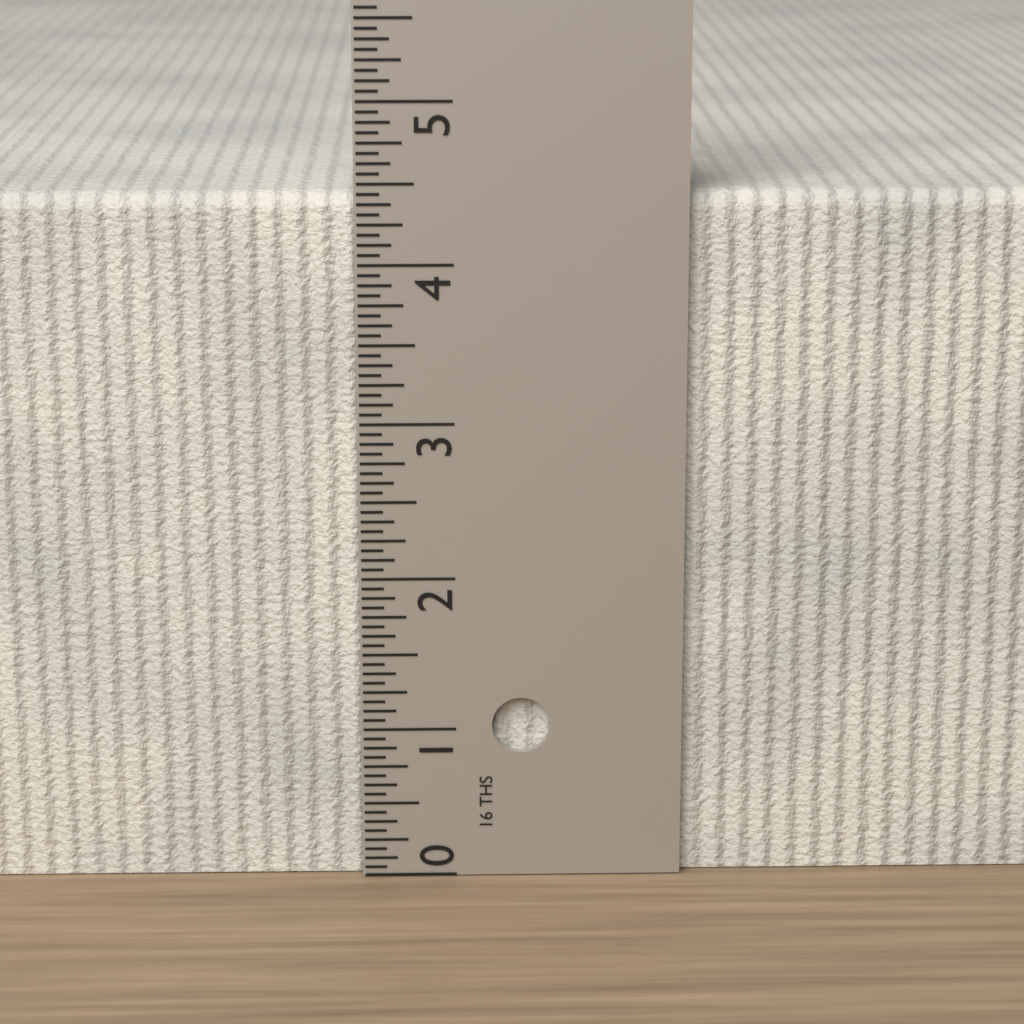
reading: 4.4375 in
